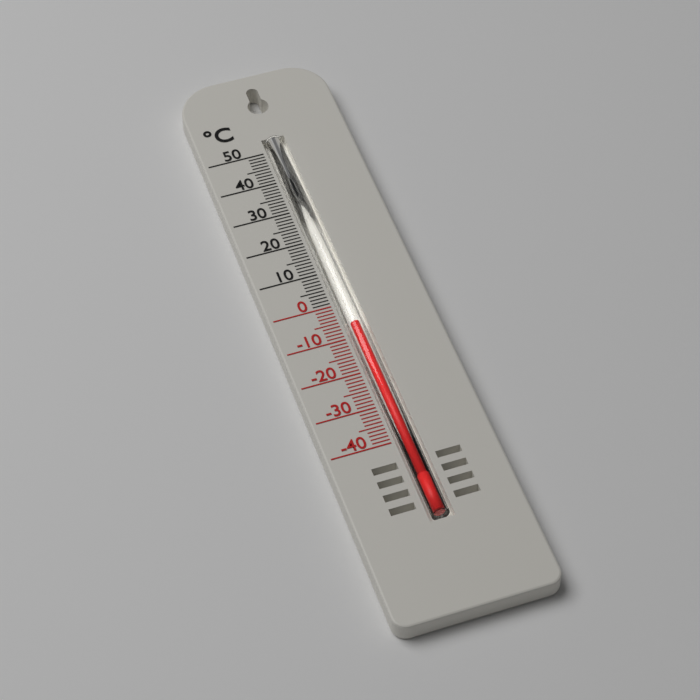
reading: -6 °C
